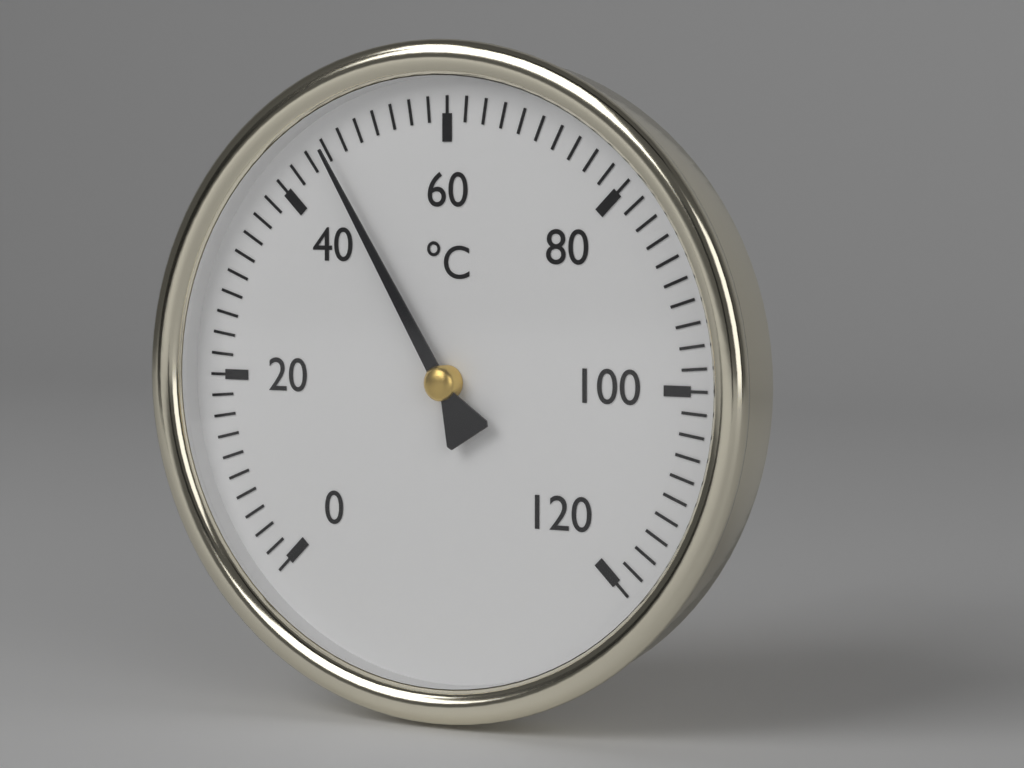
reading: 46 °C
